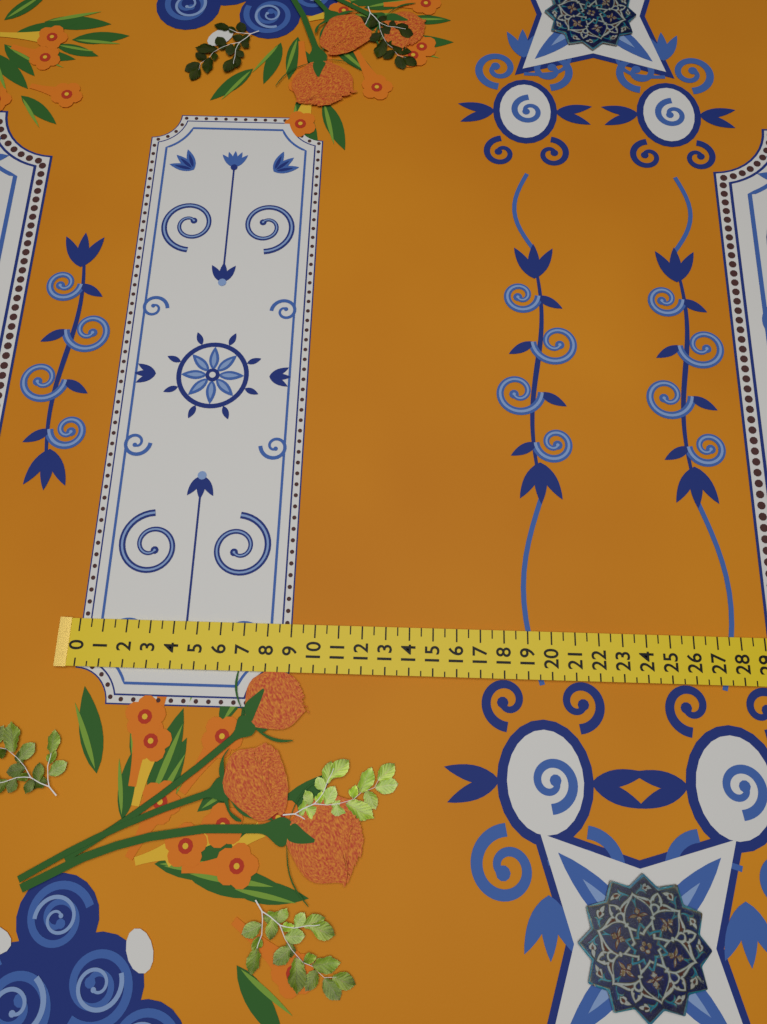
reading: 9.0 (no unit)
